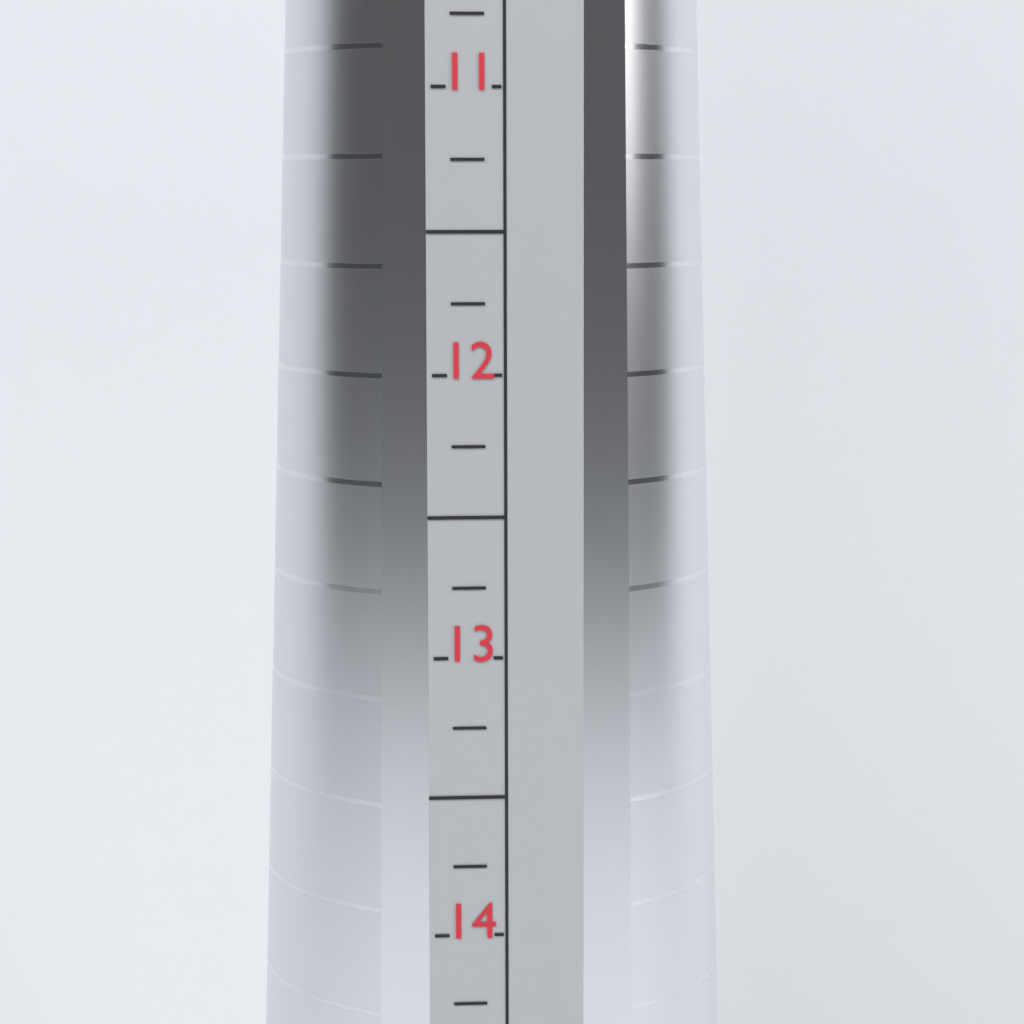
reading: 12.50 (no unit)
